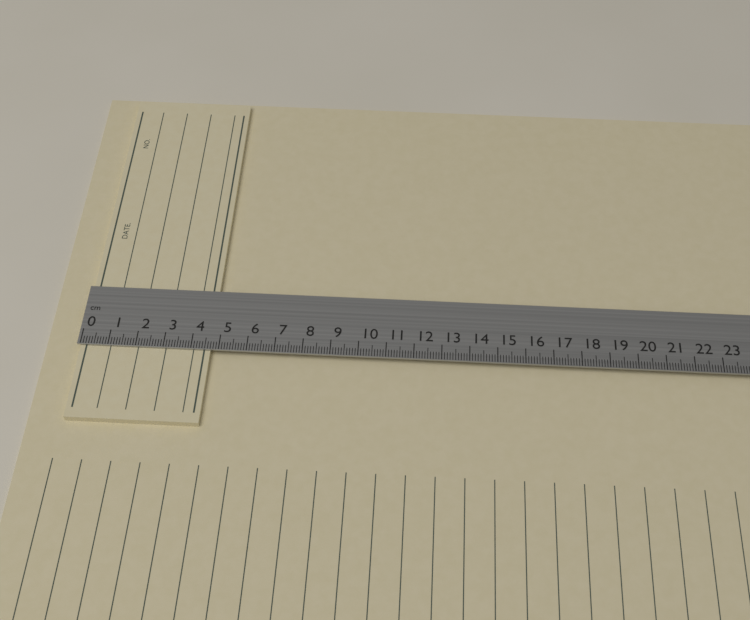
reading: 4.7 cm
